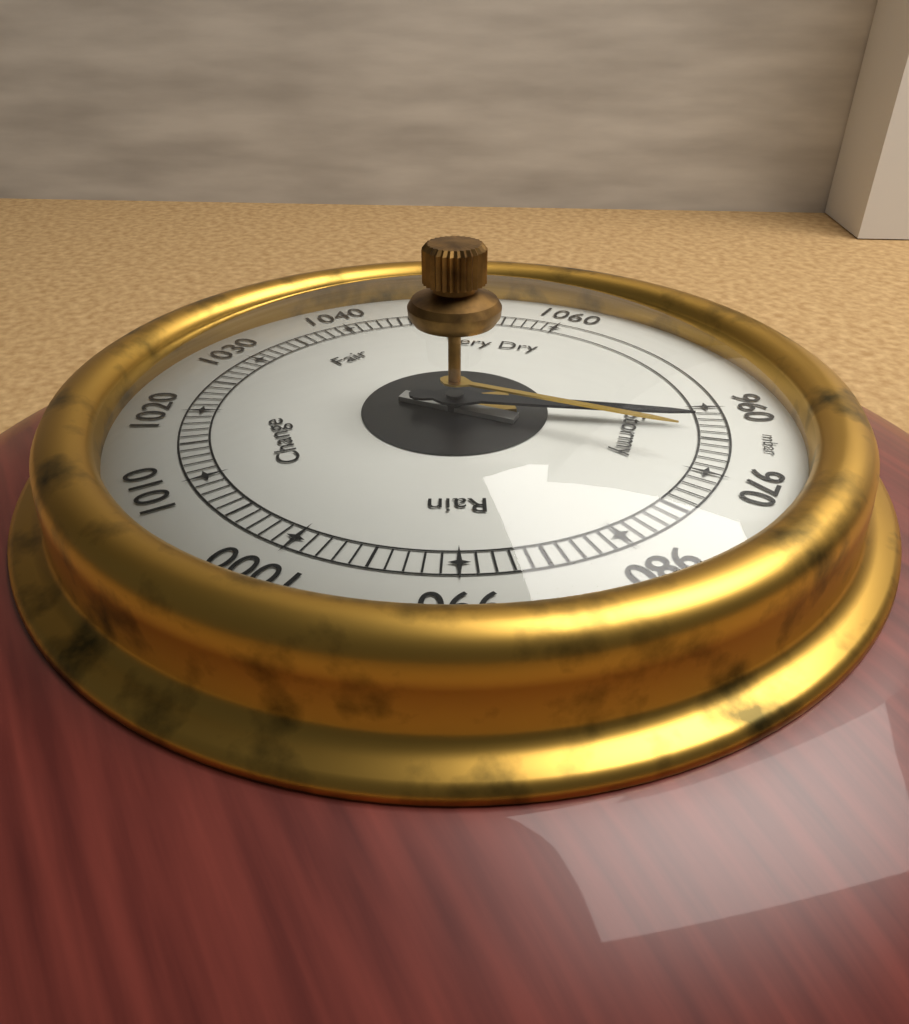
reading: 963 mbar
